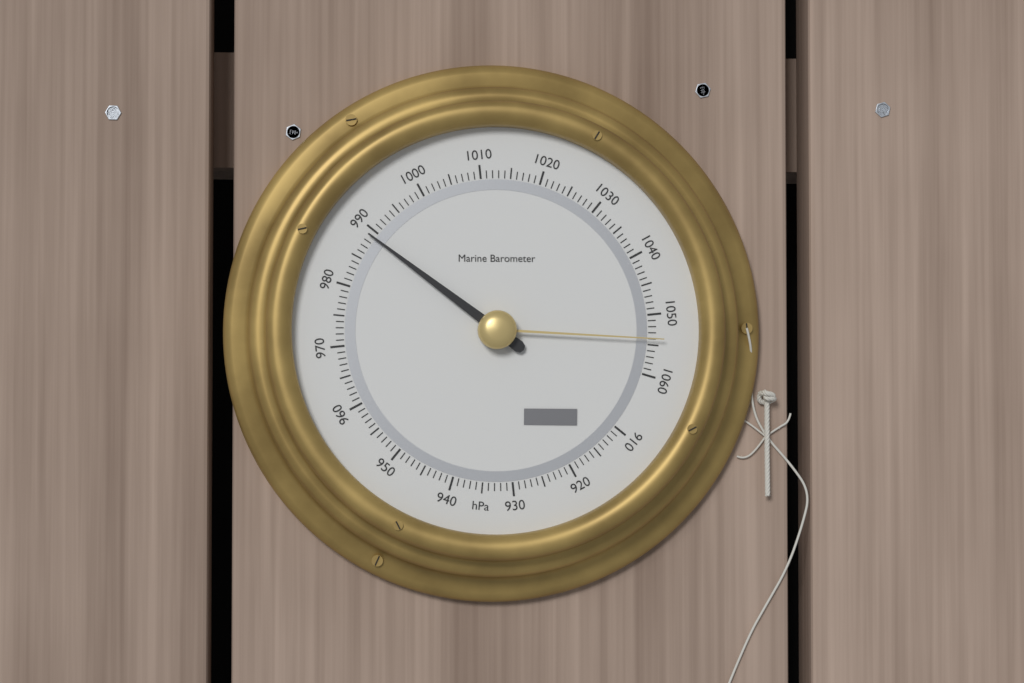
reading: 989 hPa
